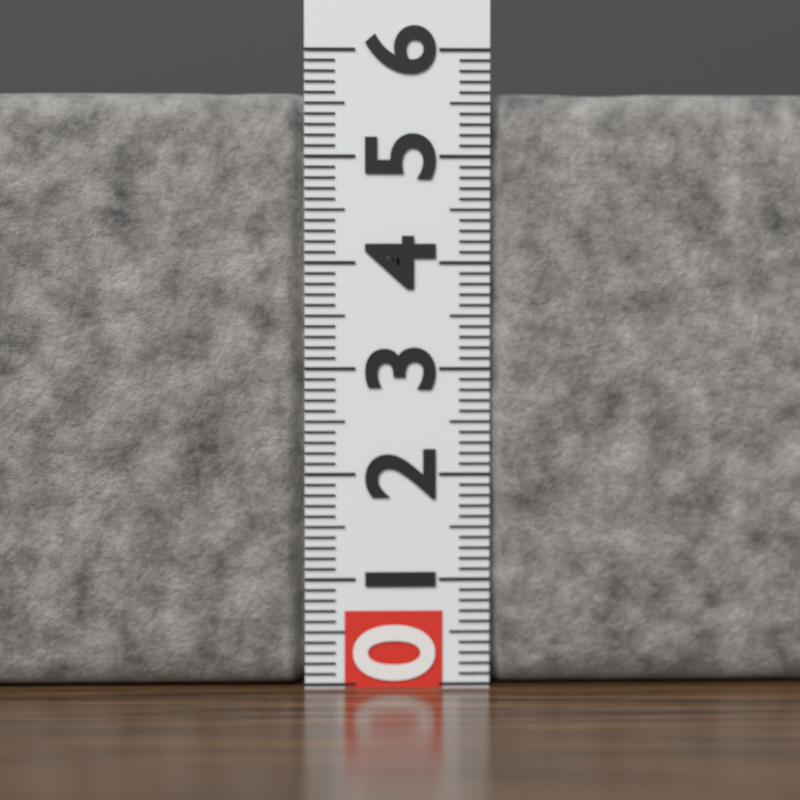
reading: 5.6 (no unit)
